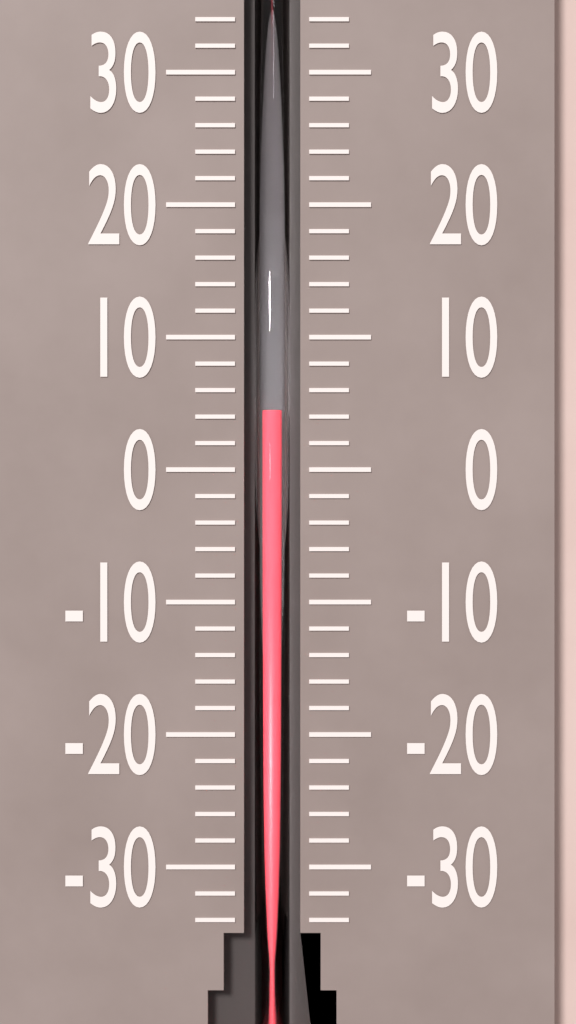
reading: 4.5 (no unit)
